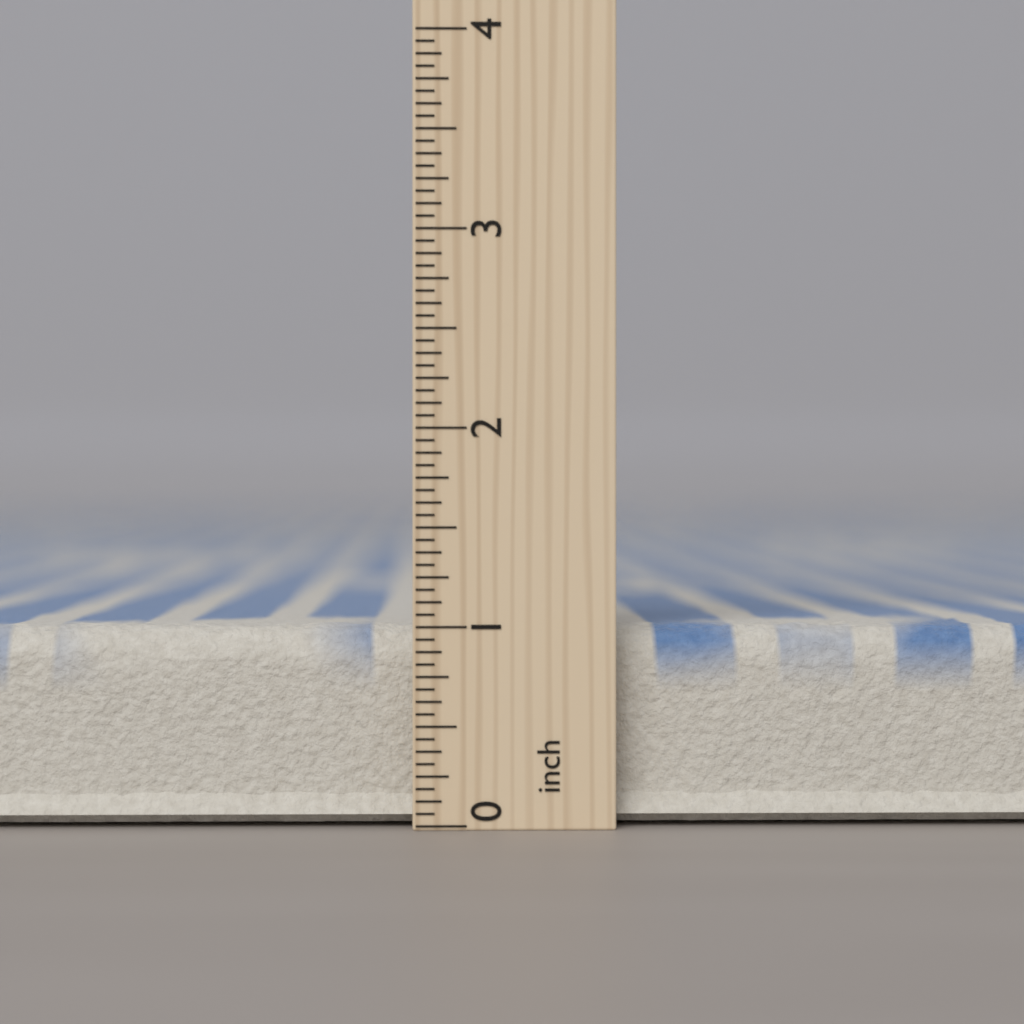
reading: 1.0625 inch
